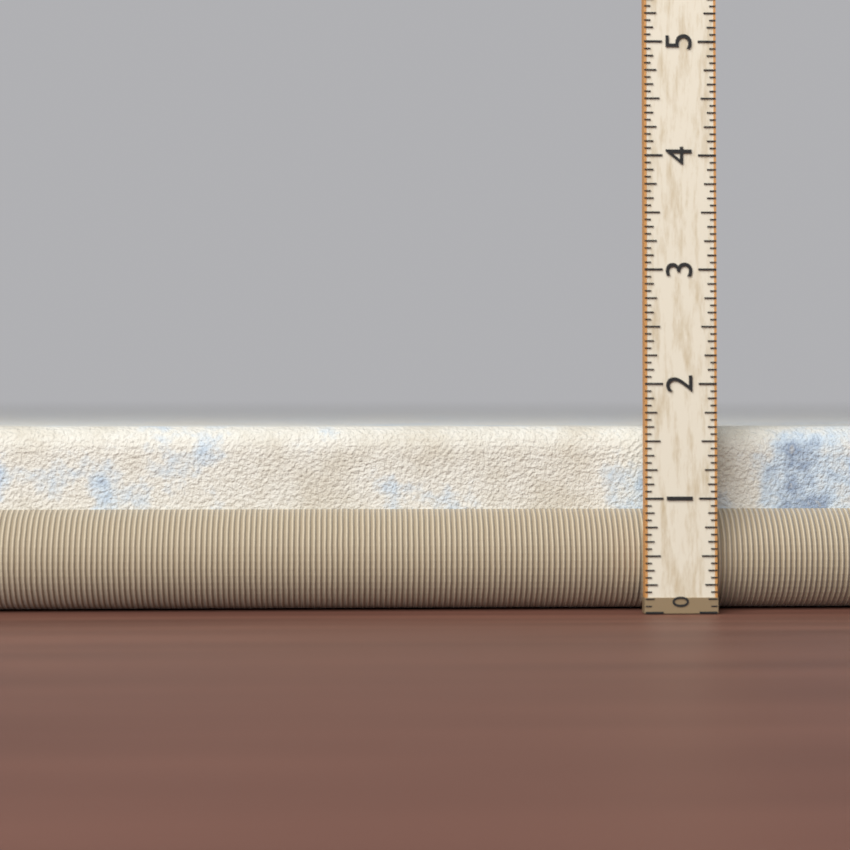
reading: 1.6250 (no unit)
